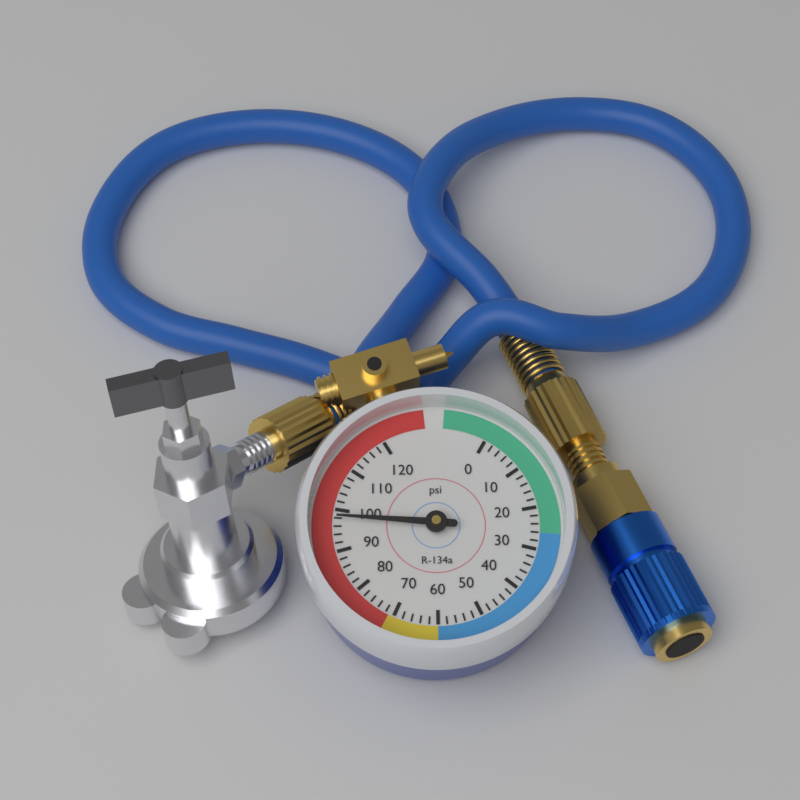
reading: 98 psi
